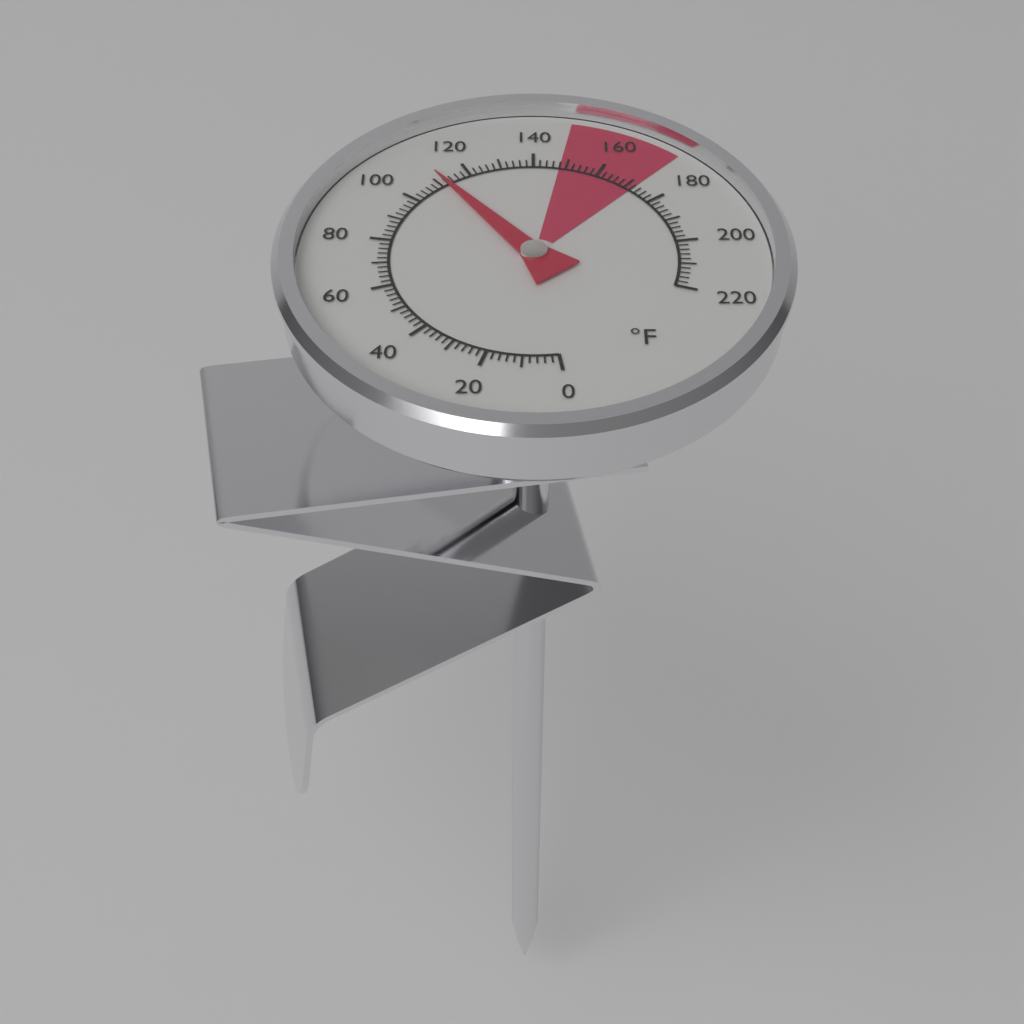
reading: 112 °F
